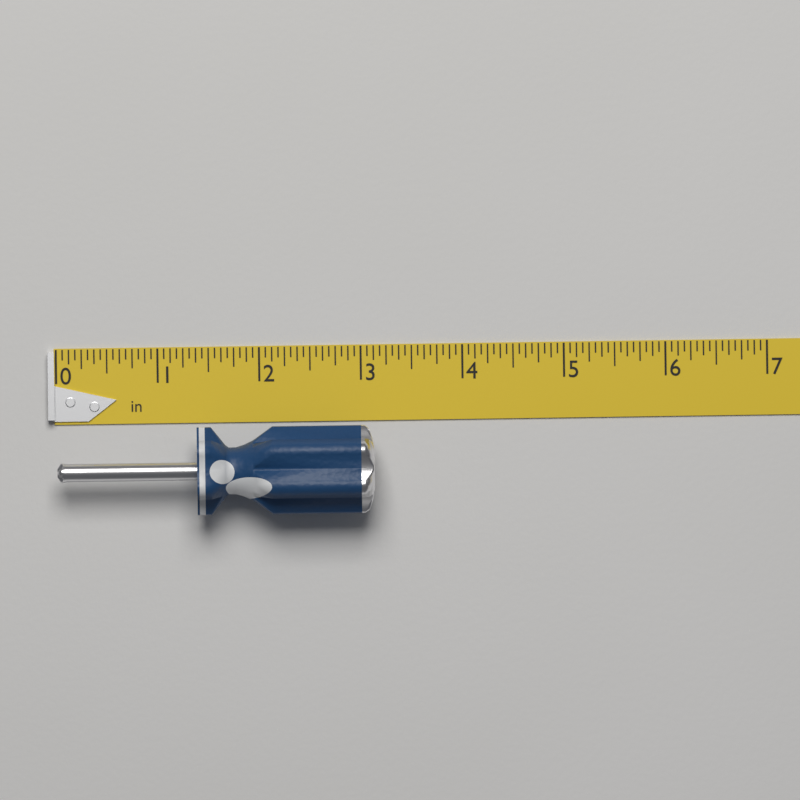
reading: 3.1250 in
